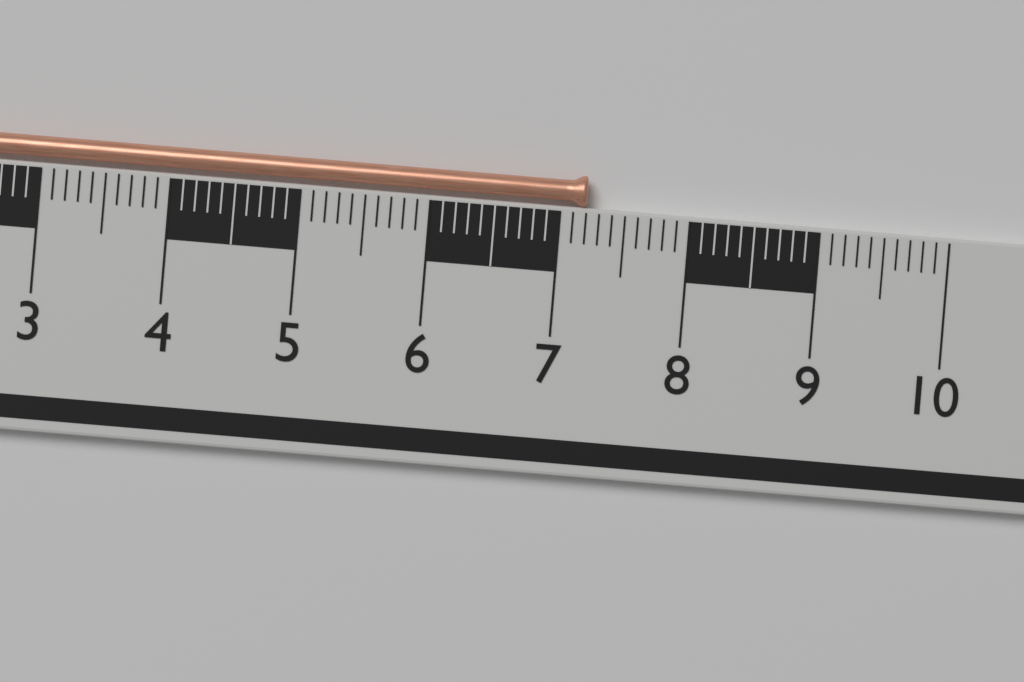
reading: 7.2 cm
